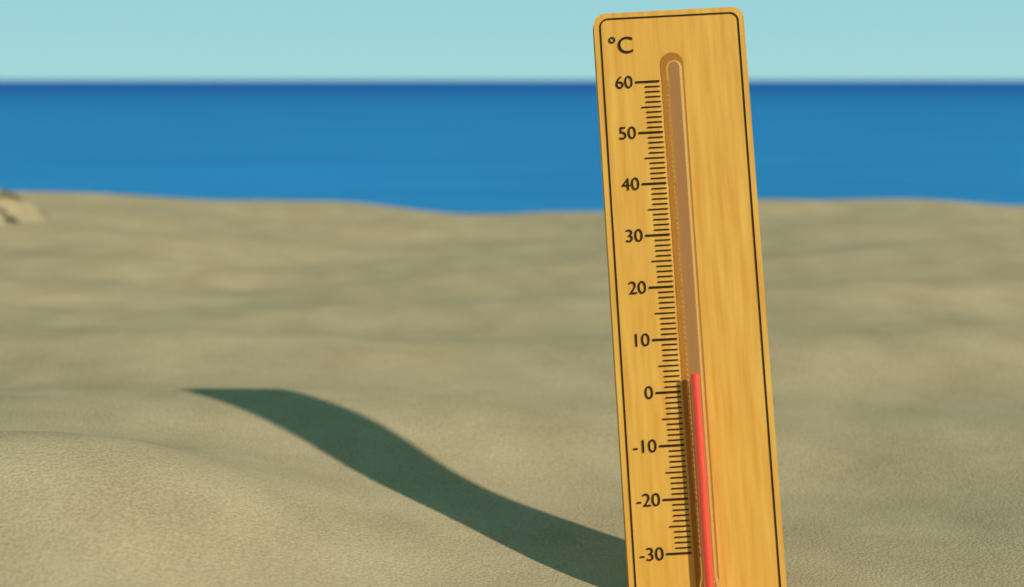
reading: 3 °C
